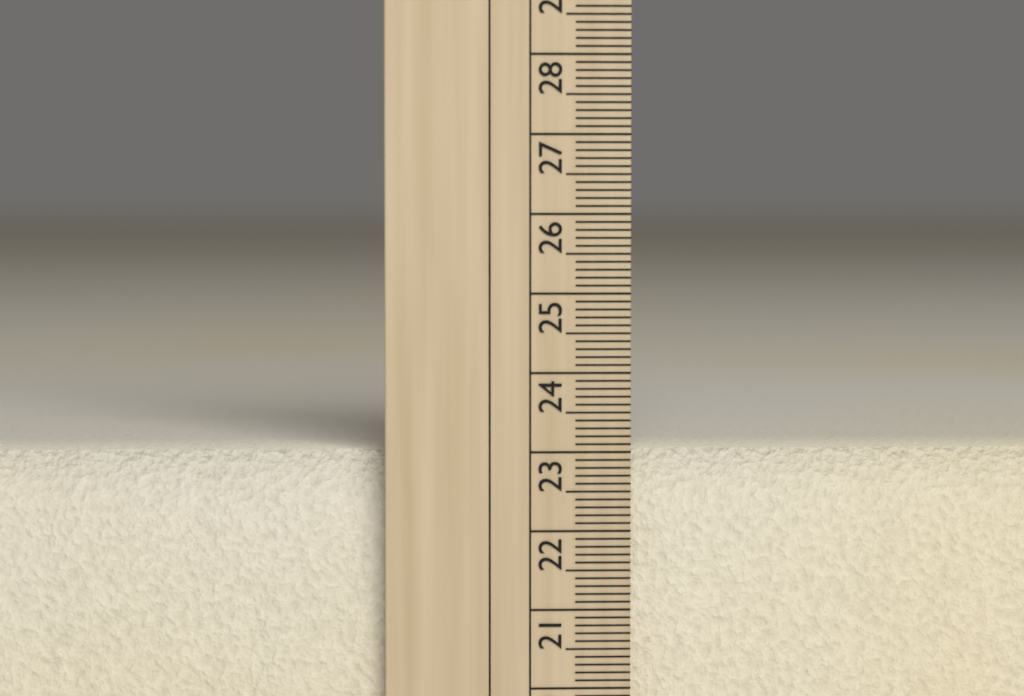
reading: 23.0 cm
